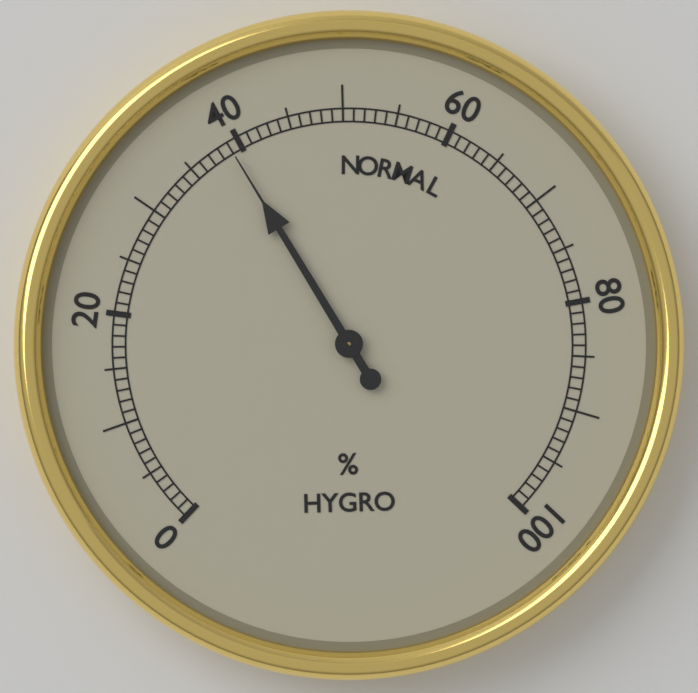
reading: 39 %
